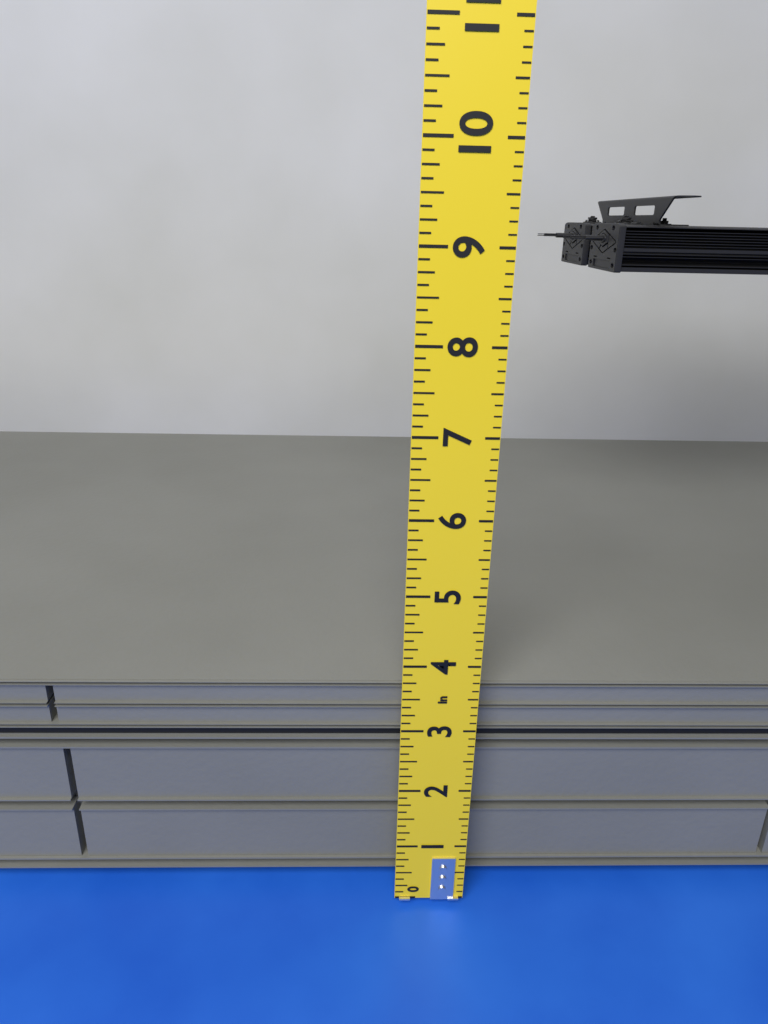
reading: 3.500 in
